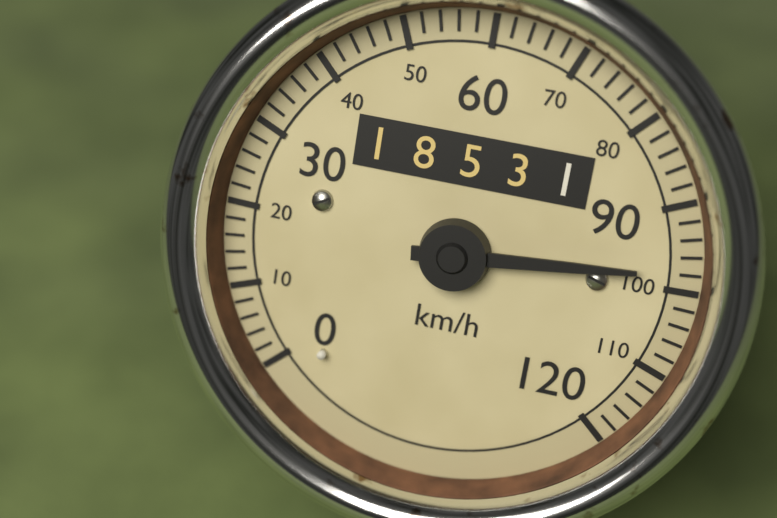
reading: 98 km/h
